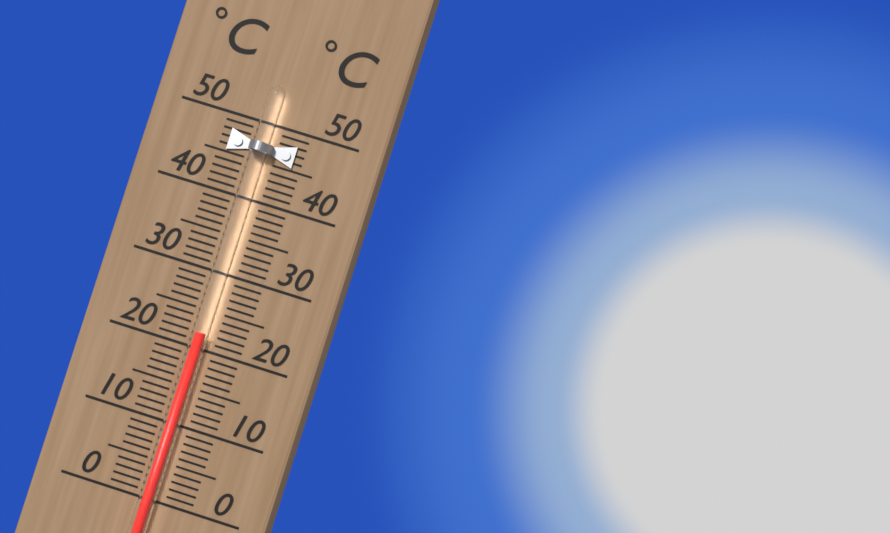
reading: 22 °C
